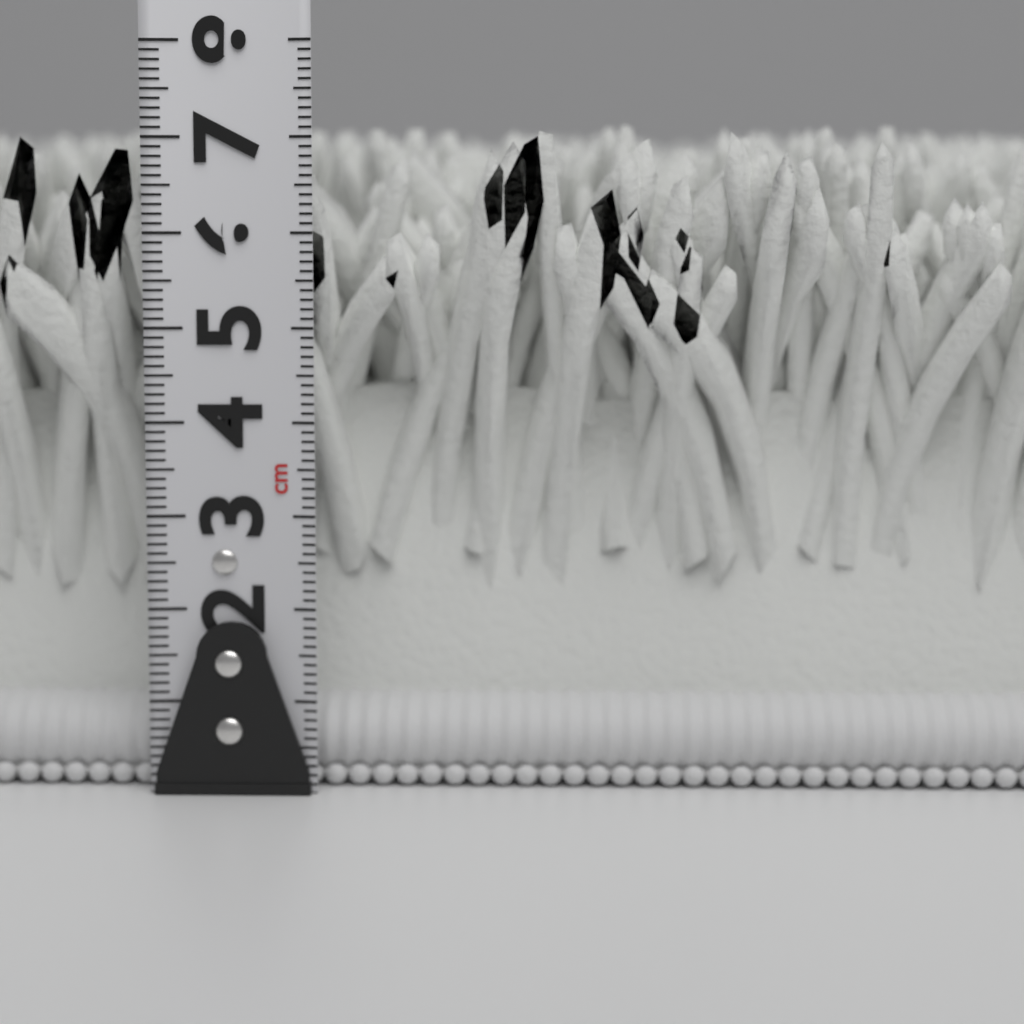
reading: 7.2 cm
